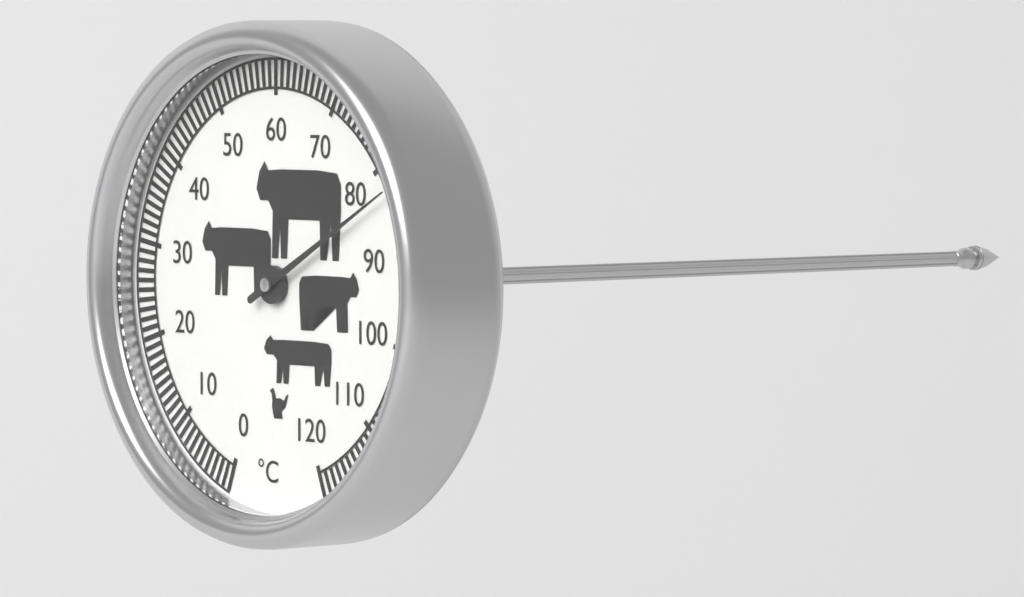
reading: 83 °C
